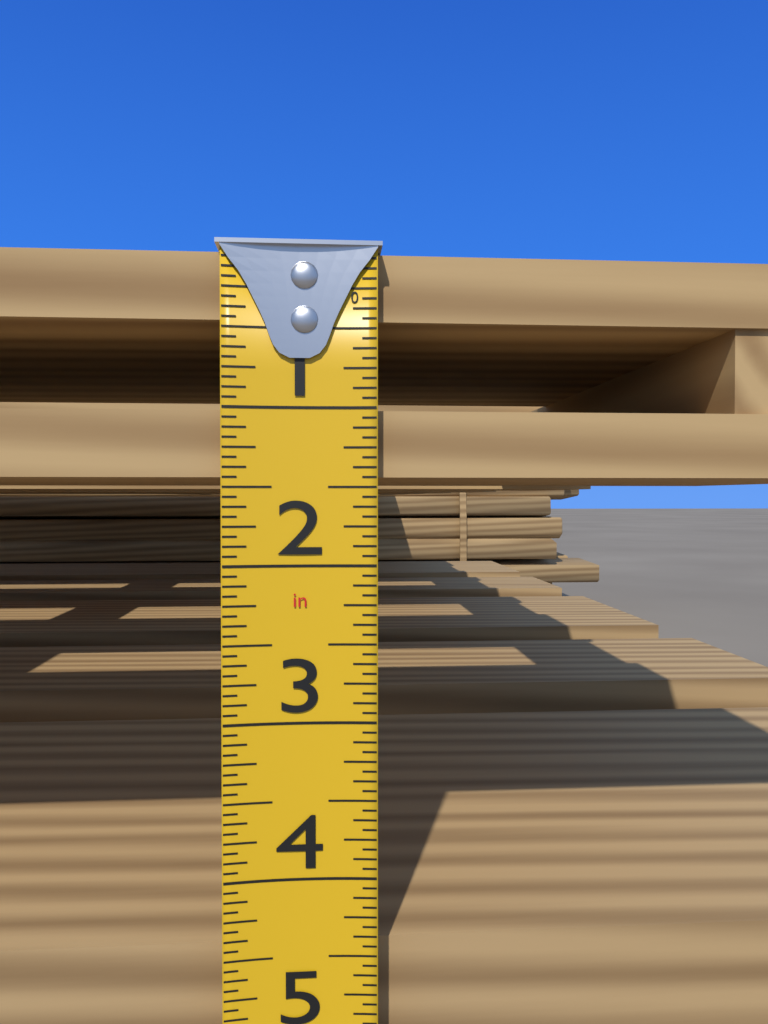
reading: 1.4375 in
